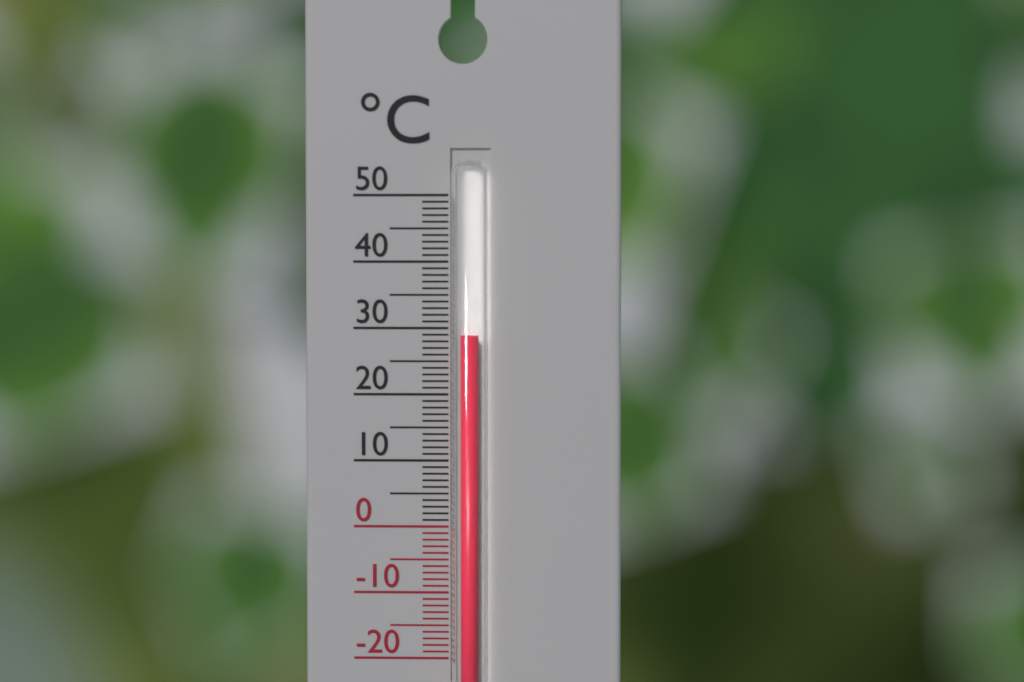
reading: 29 °C
